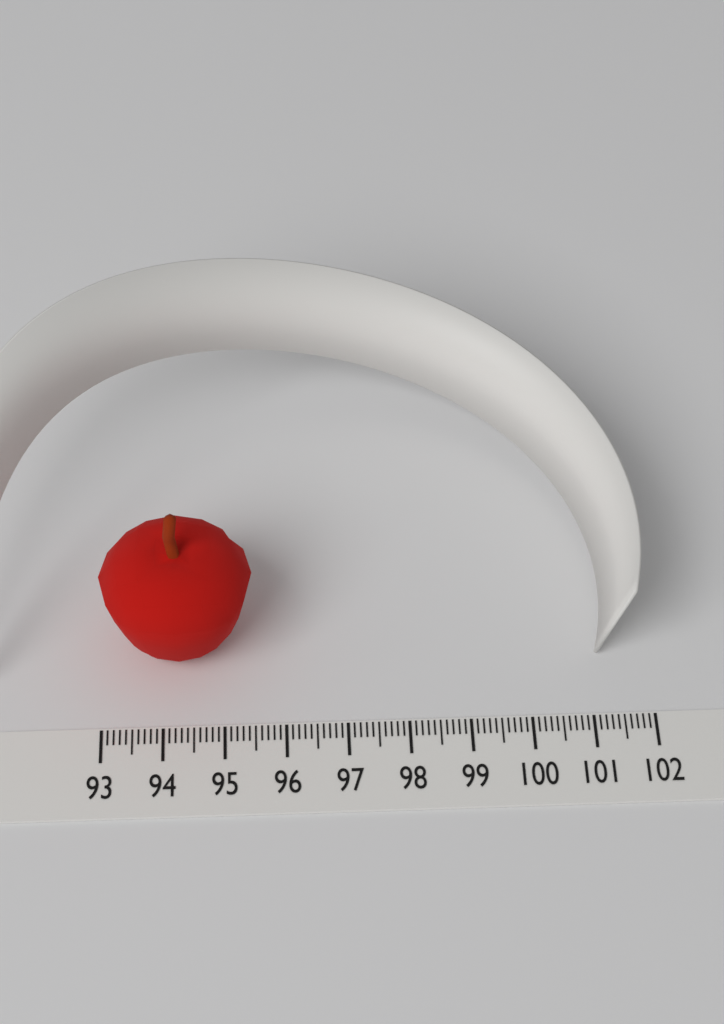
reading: 95.5 (no unit)
